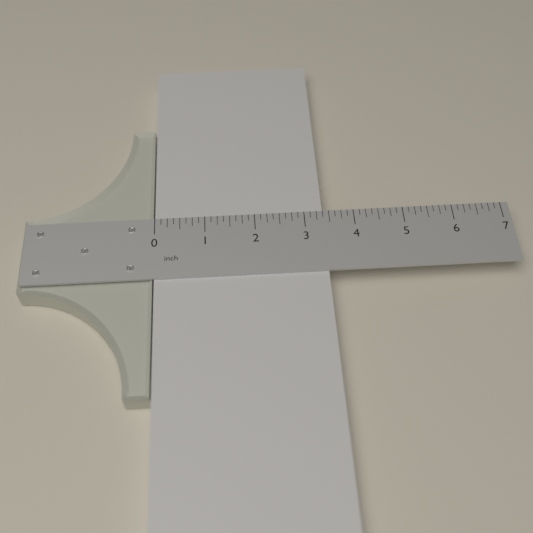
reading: 3.375 inch
